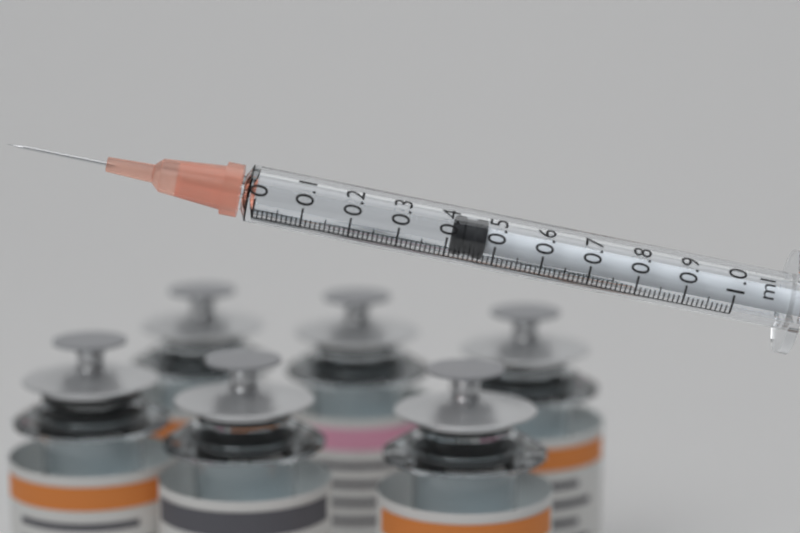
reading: 0.41 ml
